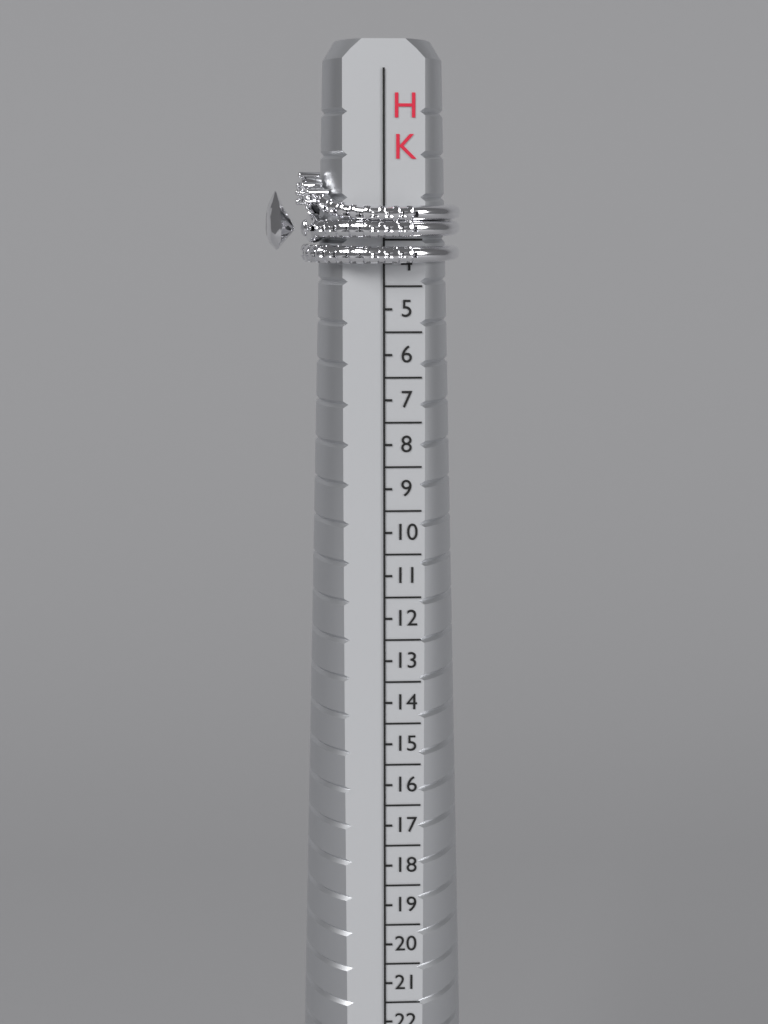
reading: 4.0 HK
